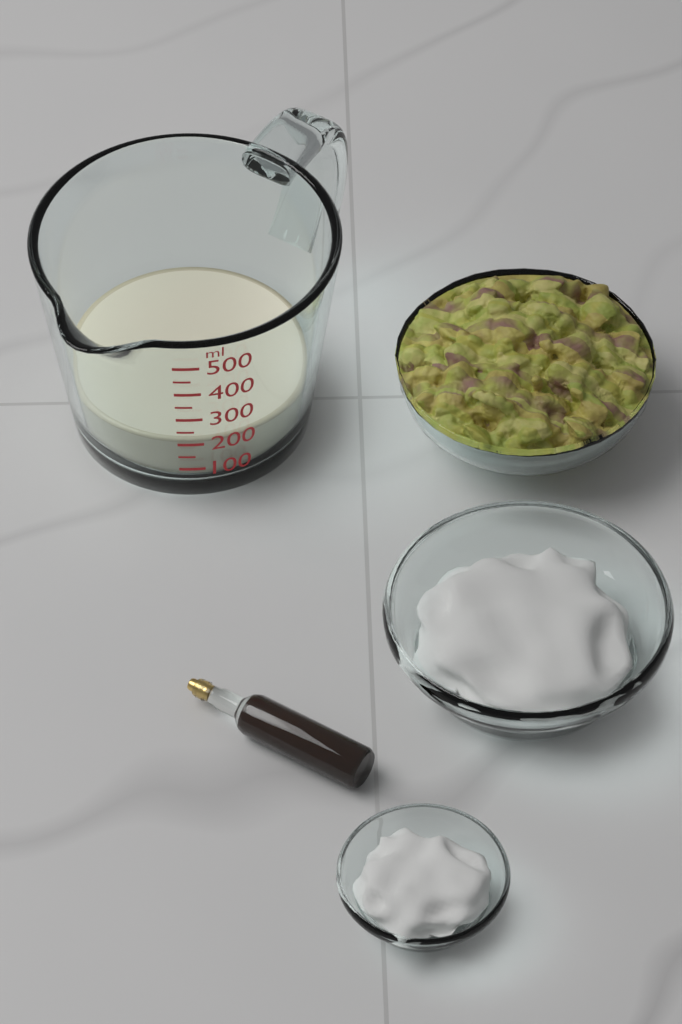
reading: 200 ml
